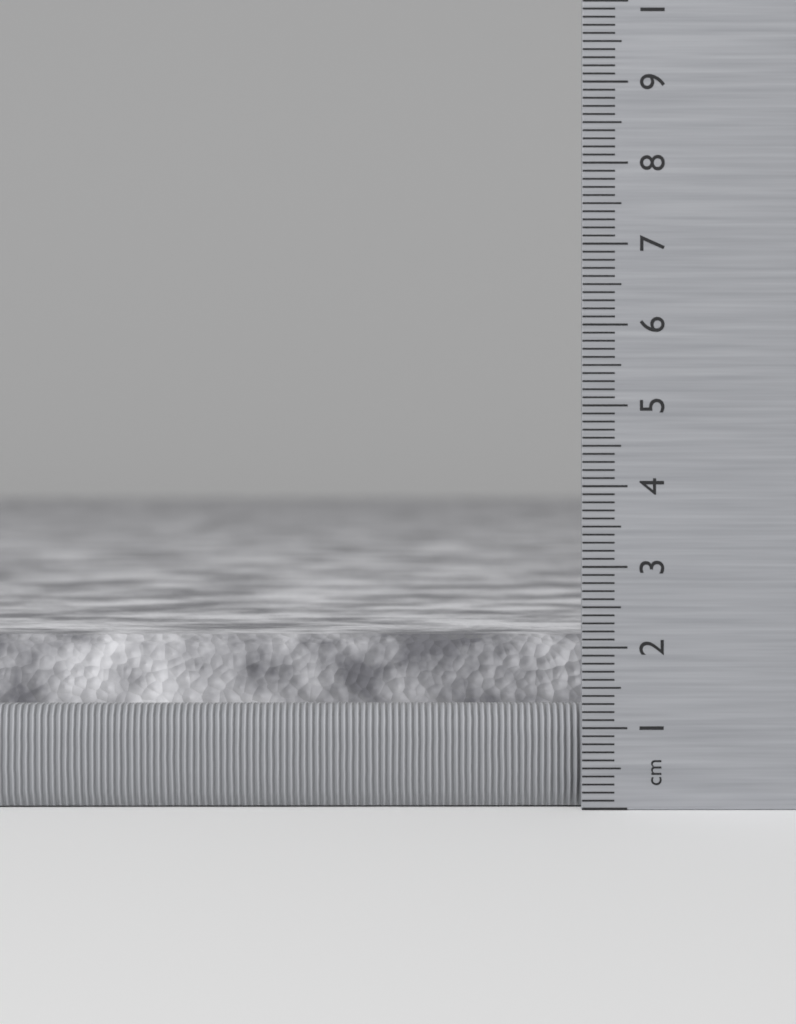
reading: 2.1 cm
